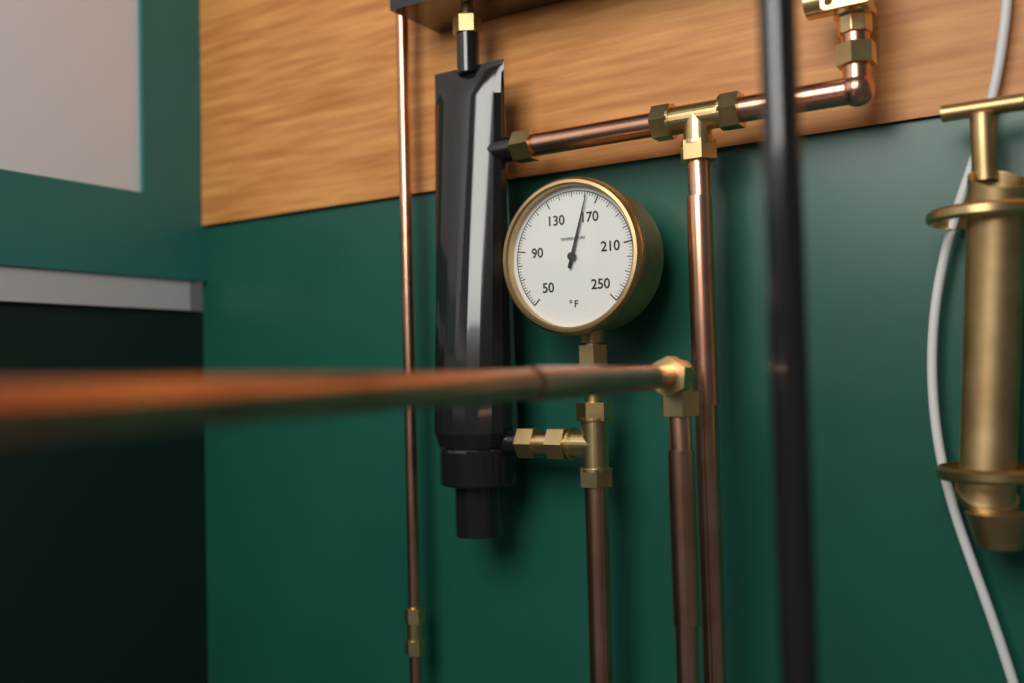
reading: 162 °F
